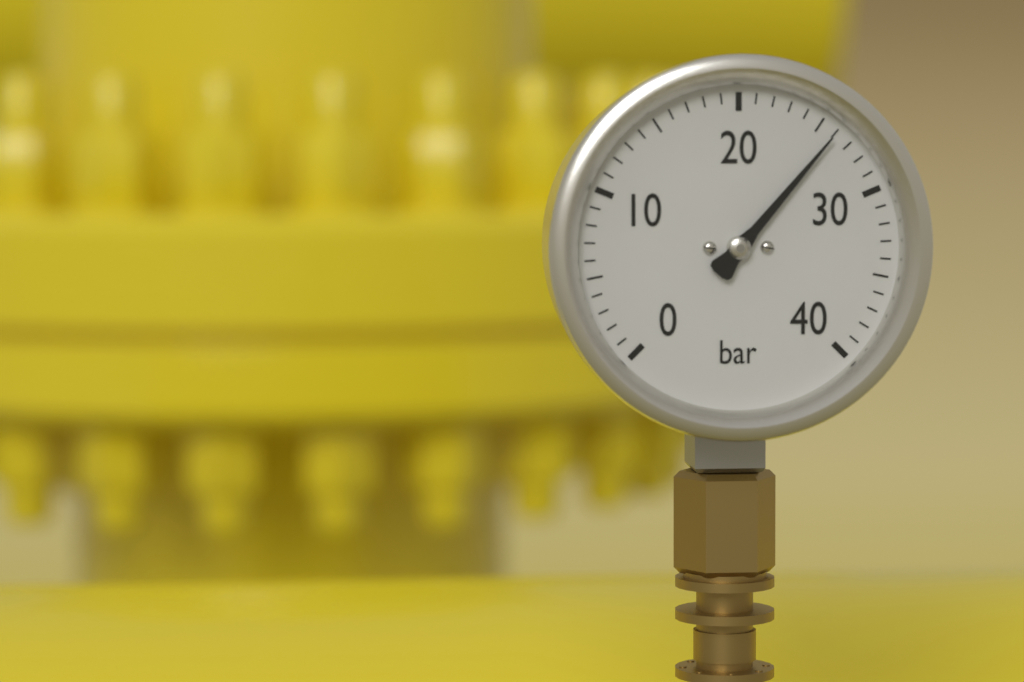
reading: 26 bar
